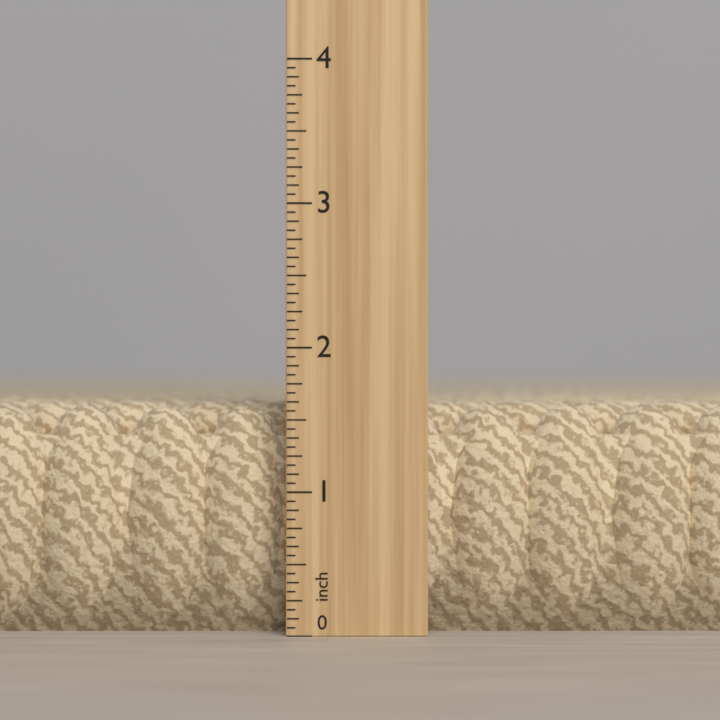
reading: 1.6250 in
